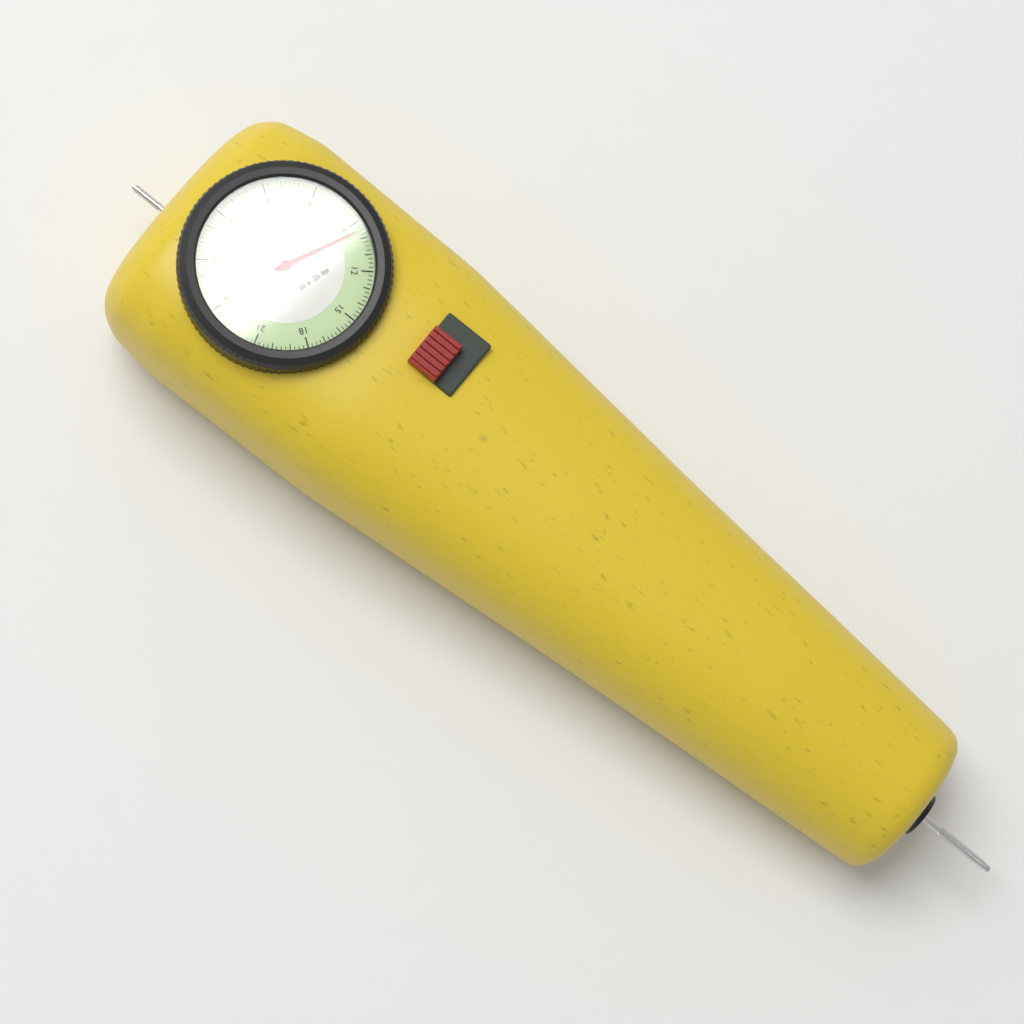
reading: 9.50 lbs
